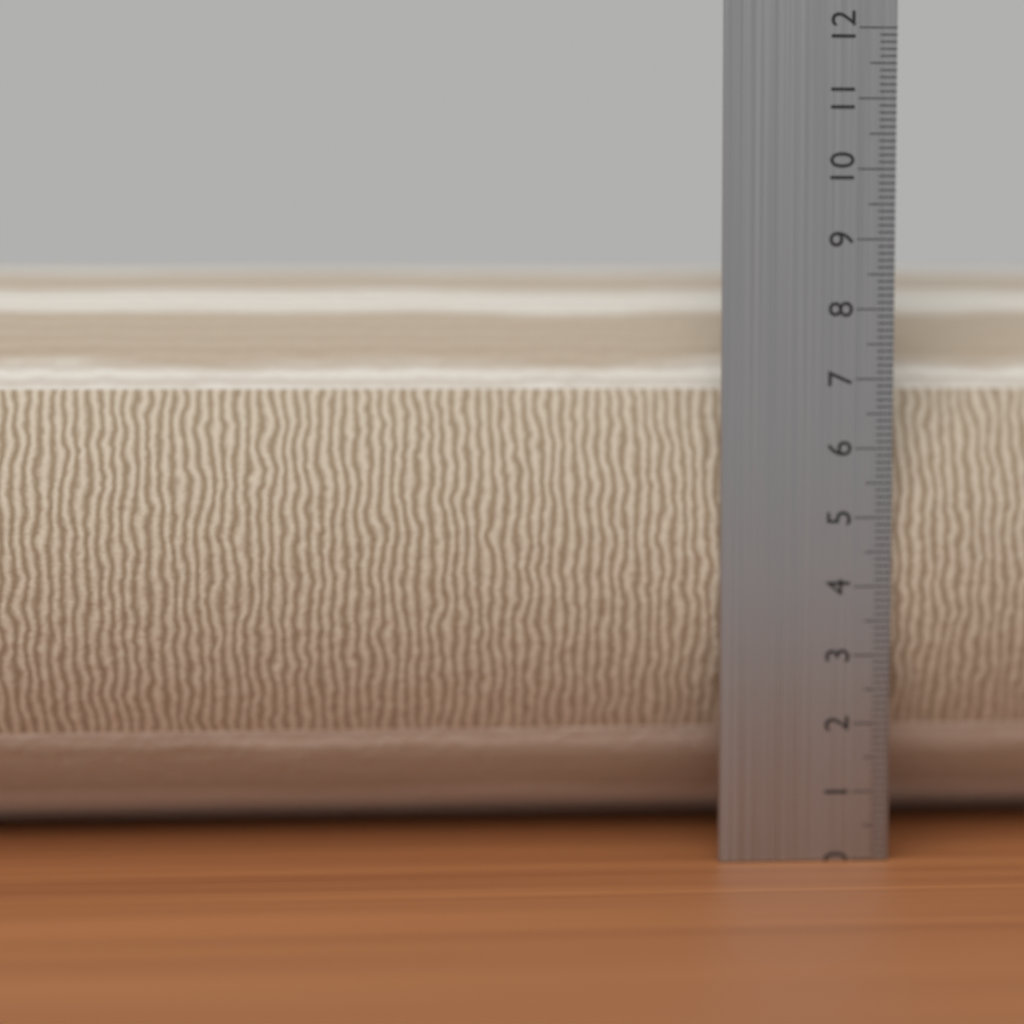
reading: 8.7 cm
